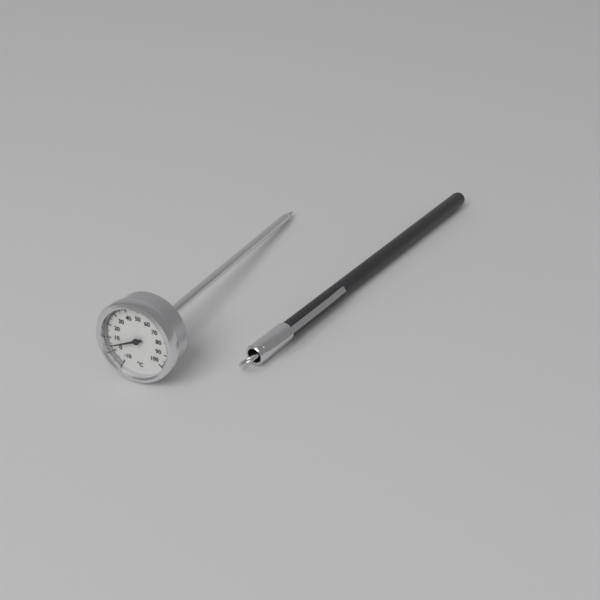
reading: 4 °C
